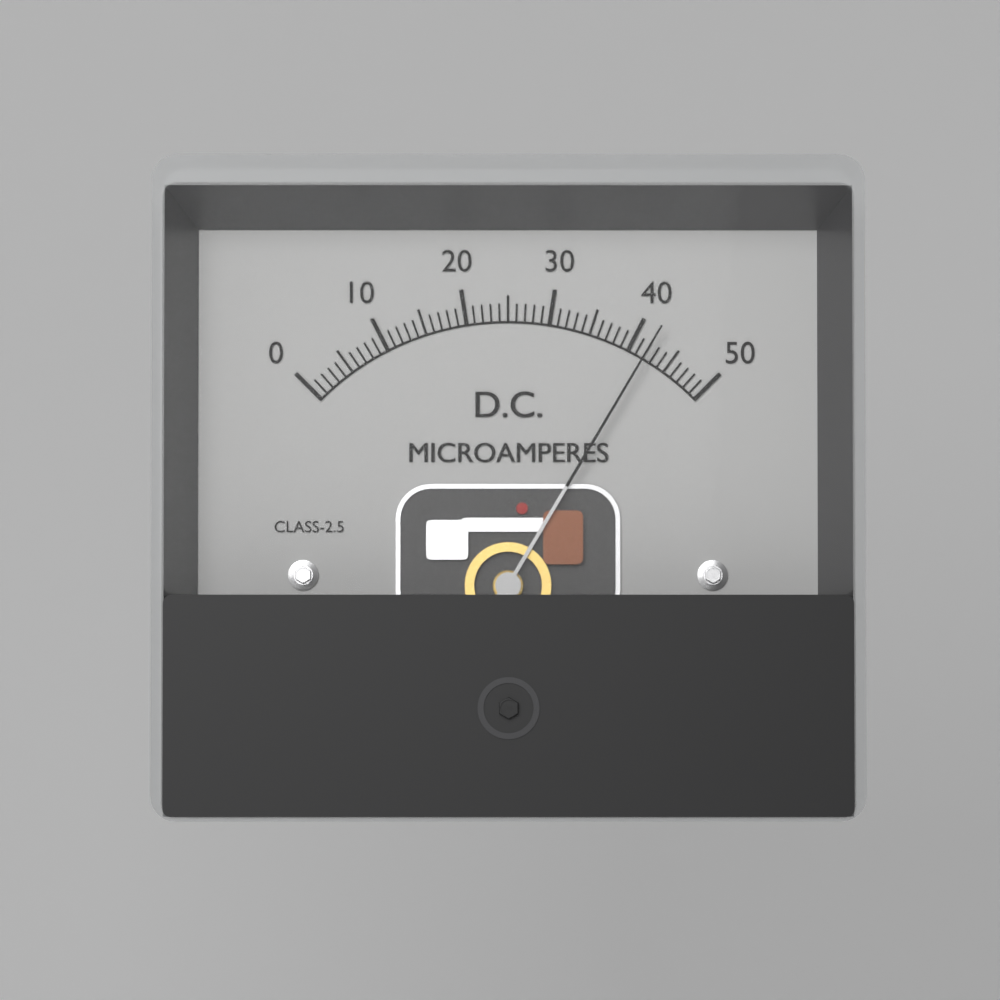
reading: 42 µA
